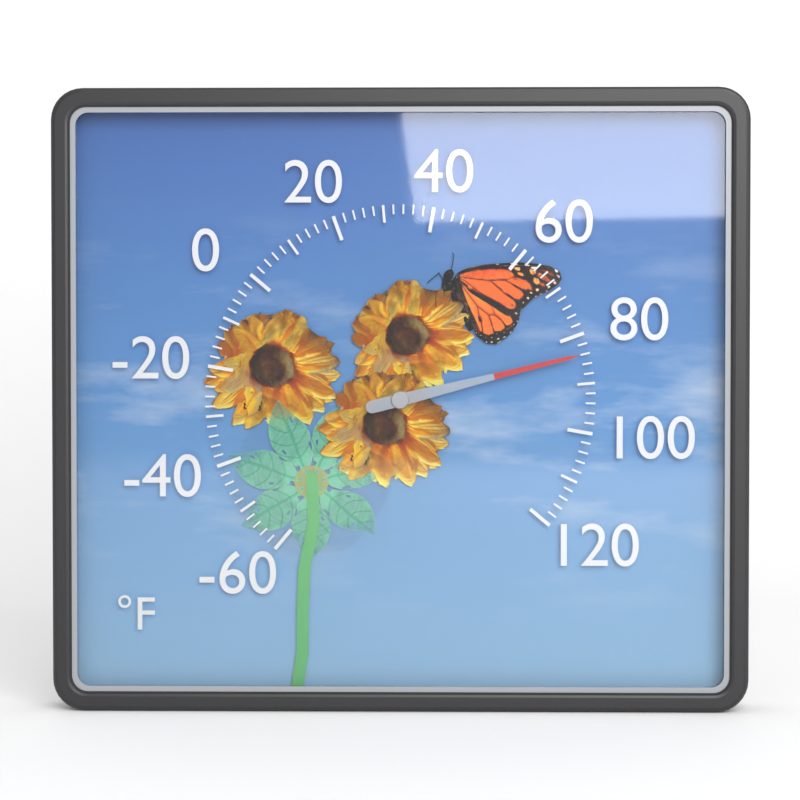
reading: 84 °F
